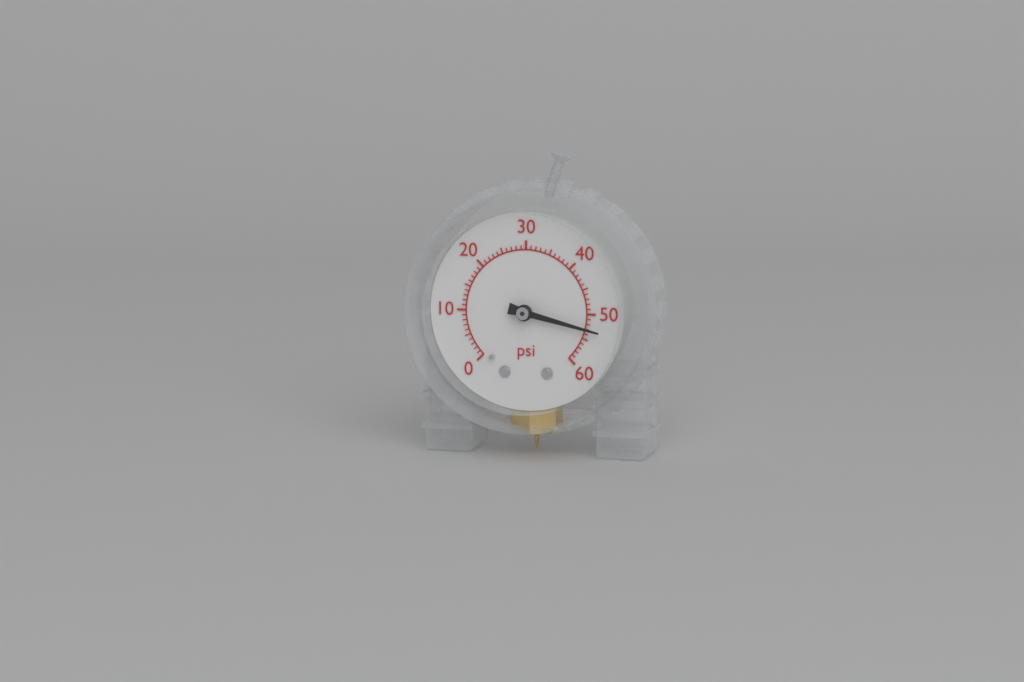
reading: 53 psi
